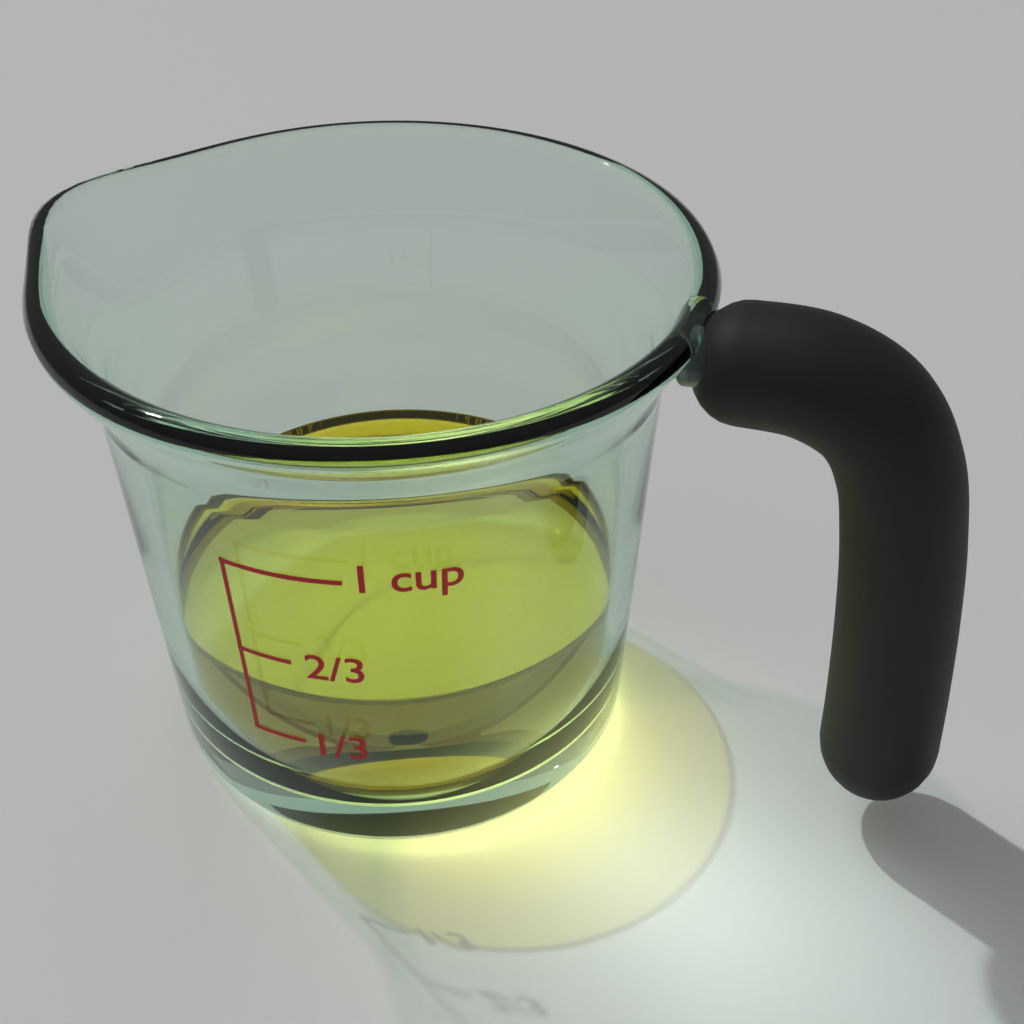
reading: 0.500000 cup
